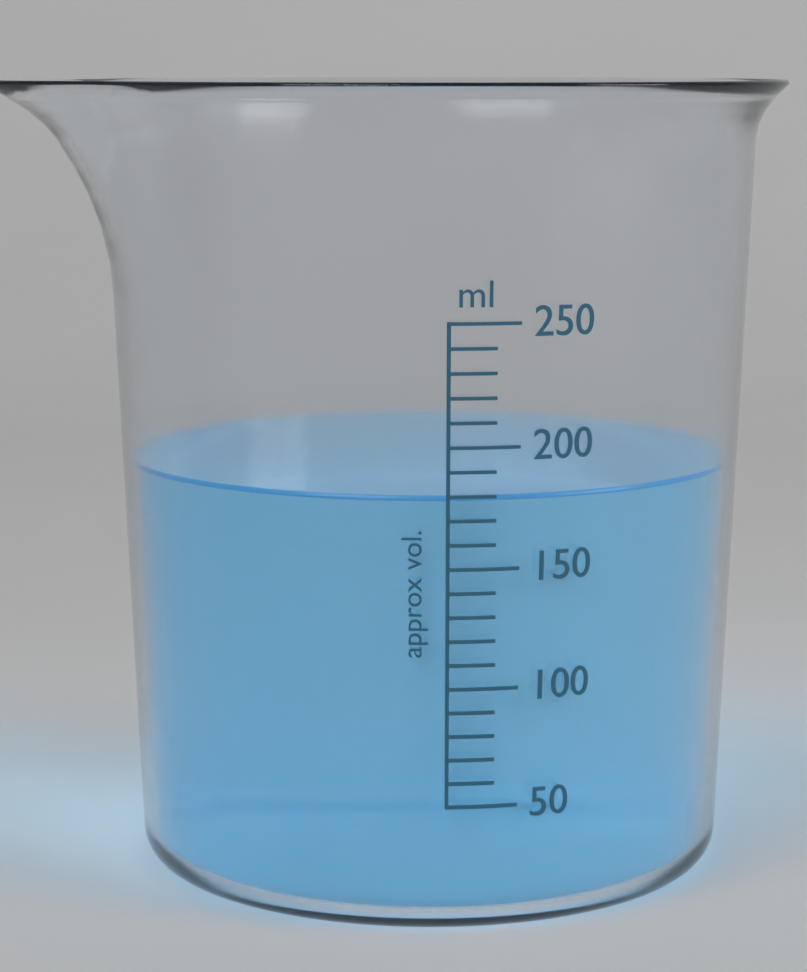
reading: 180 ml
